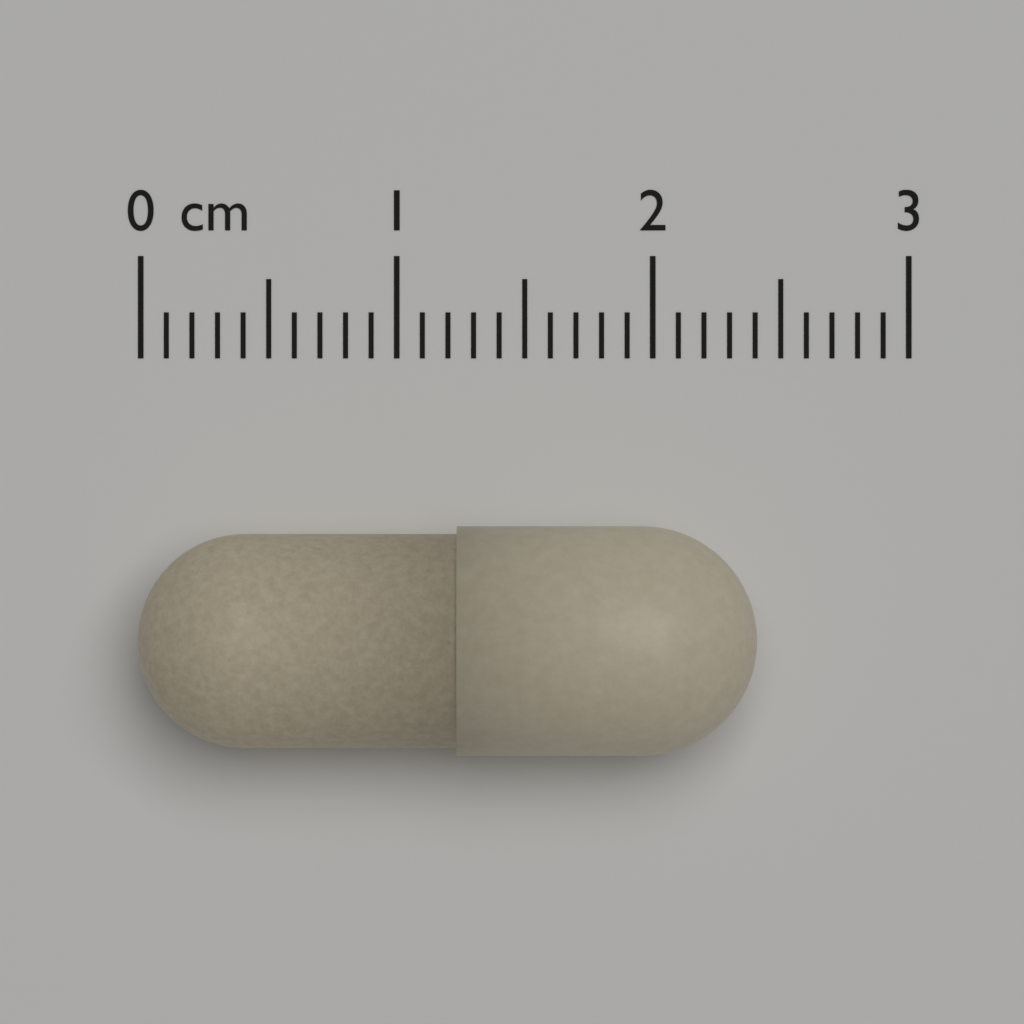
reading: 2.4 cm
